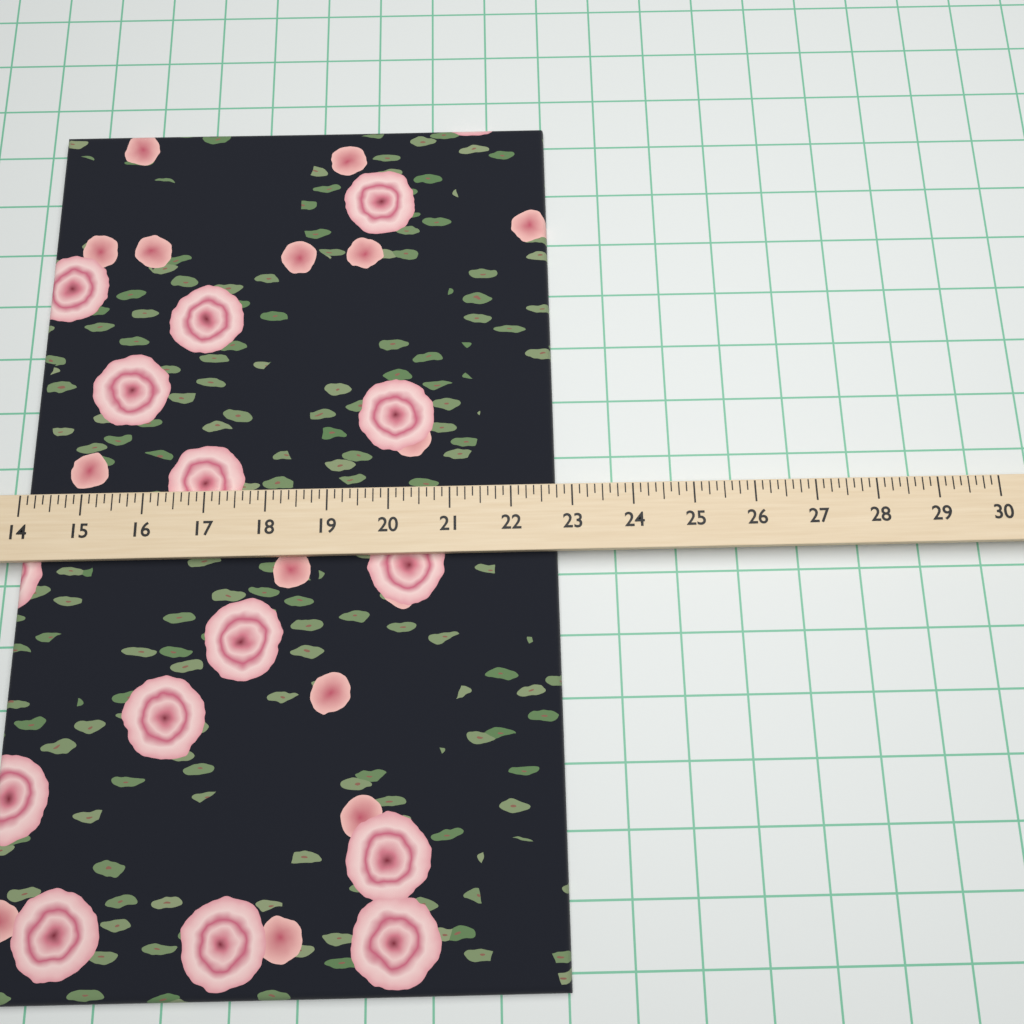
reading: 22.750 (no unit)
